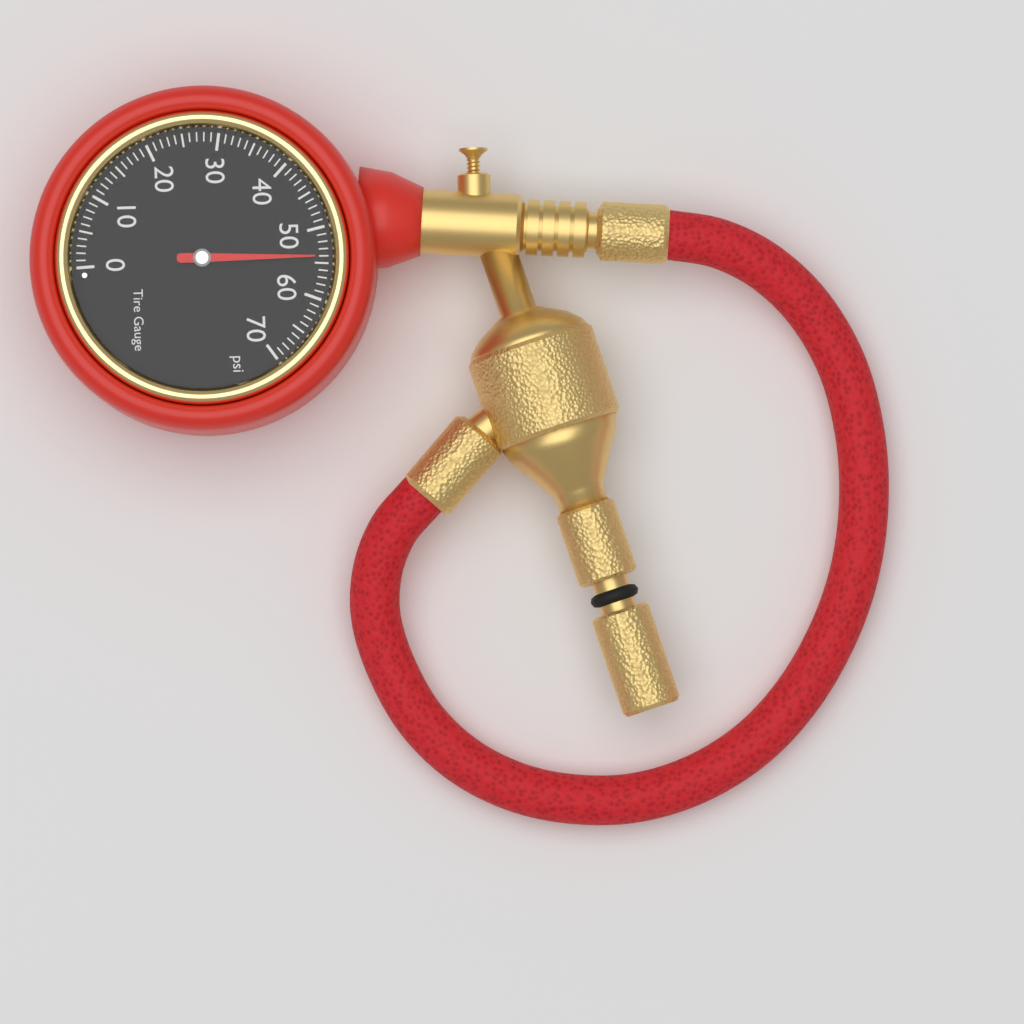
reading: 54 psi
